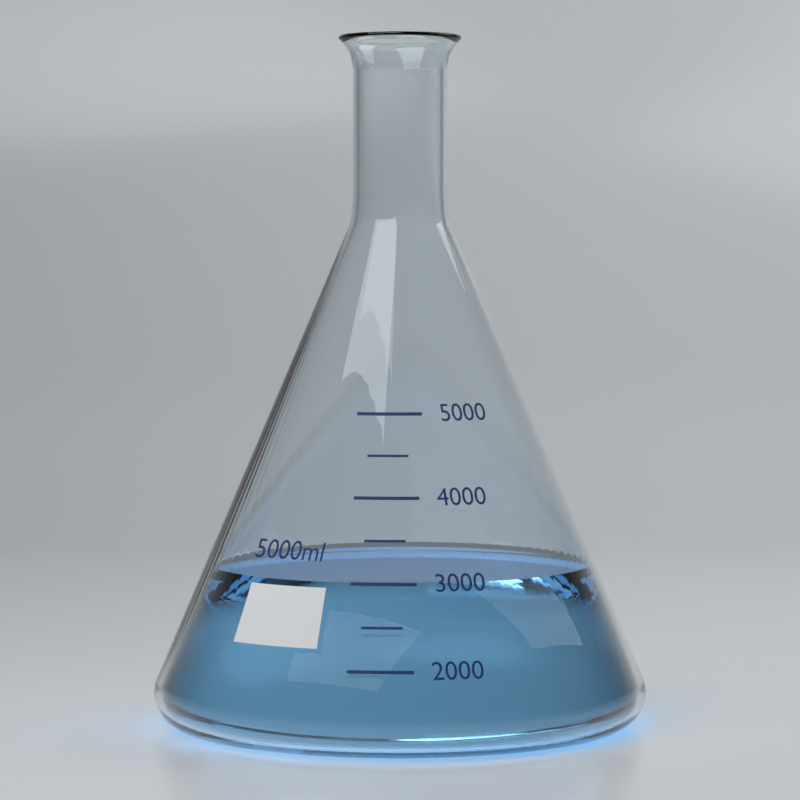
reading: 3000 ml
